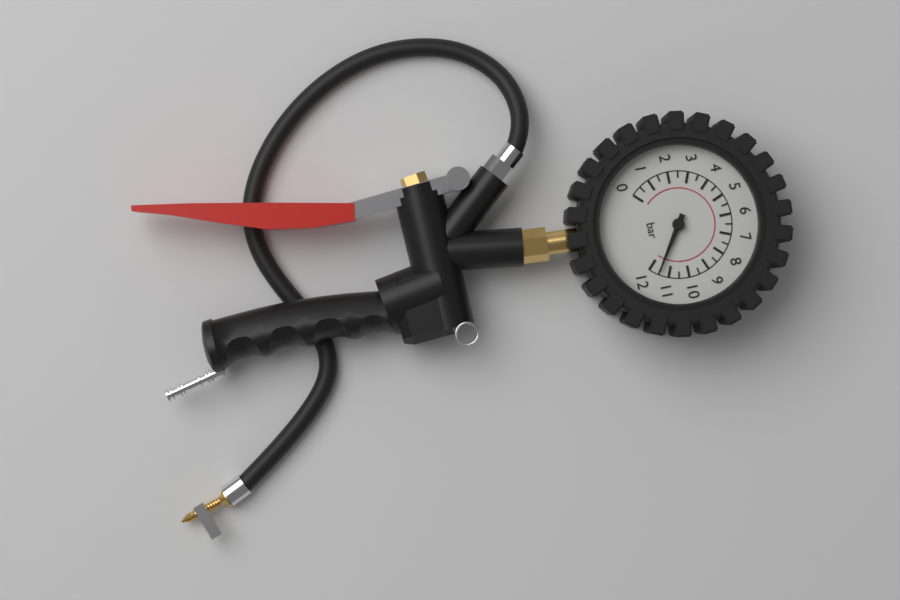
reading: 11.5 bar
